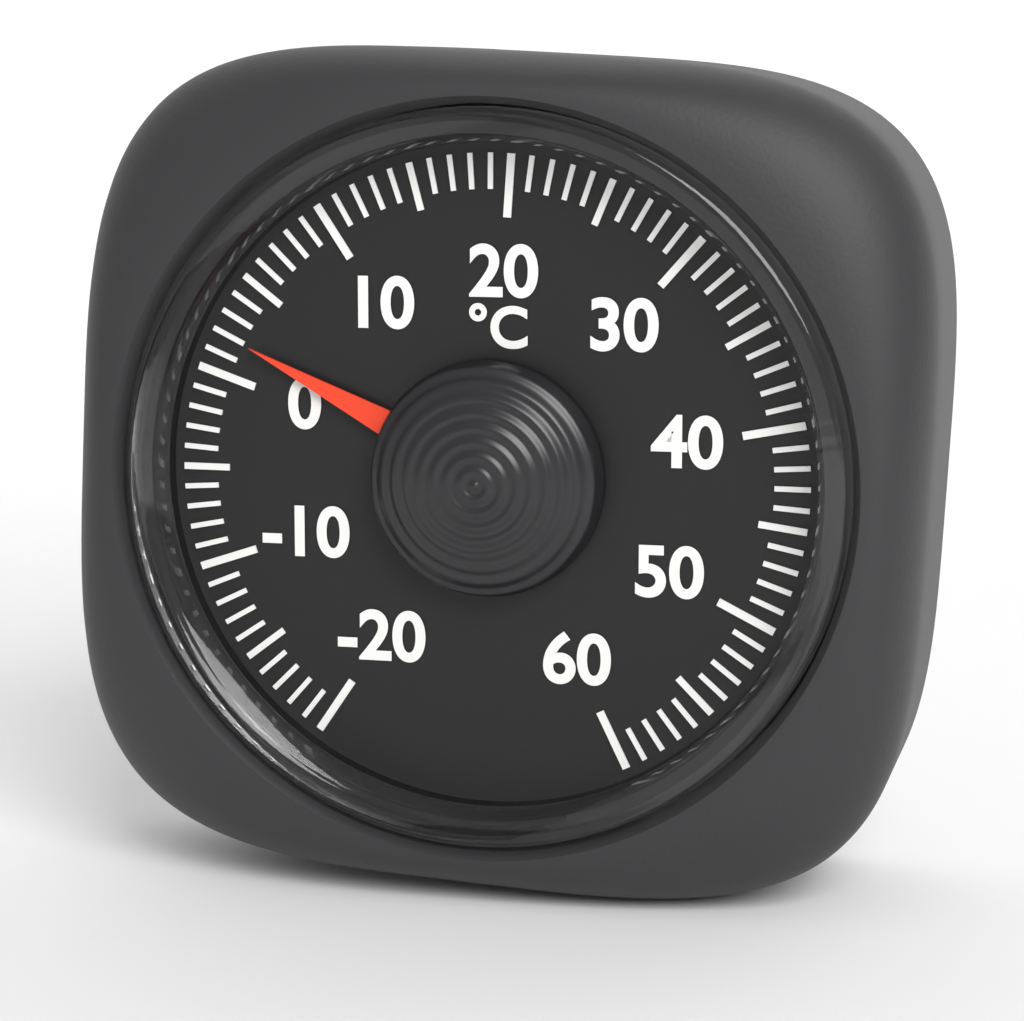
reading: 2 °C
